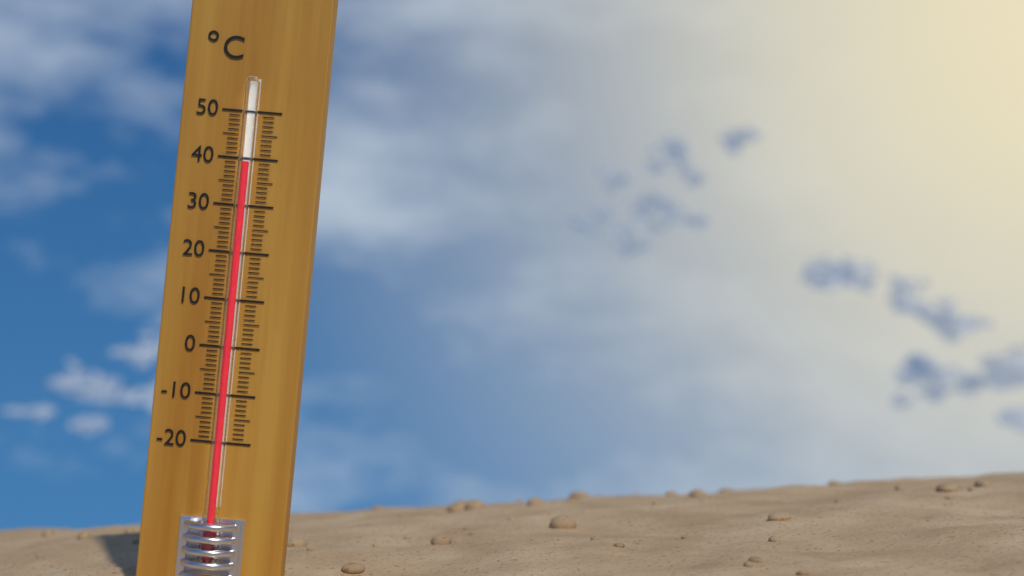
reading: 39 °C
